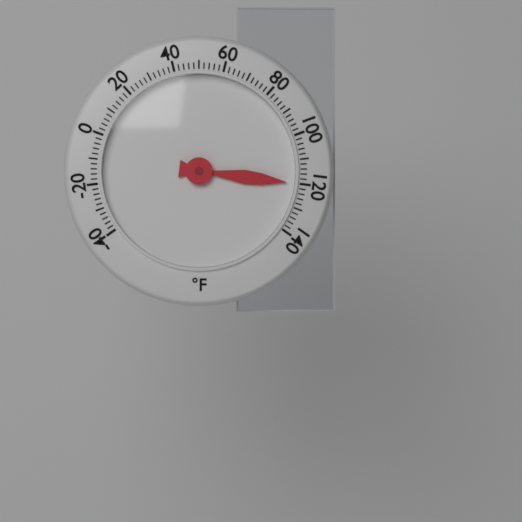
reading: 120 °F
